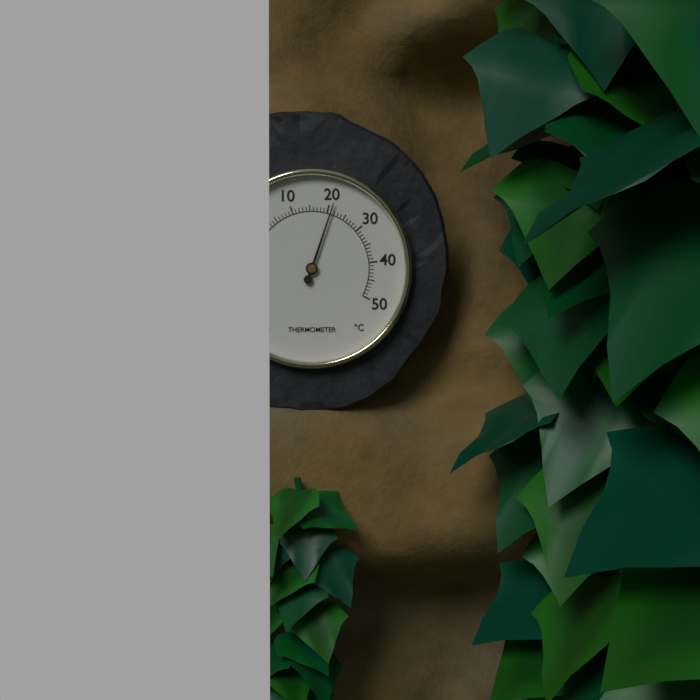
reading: 21 °C
